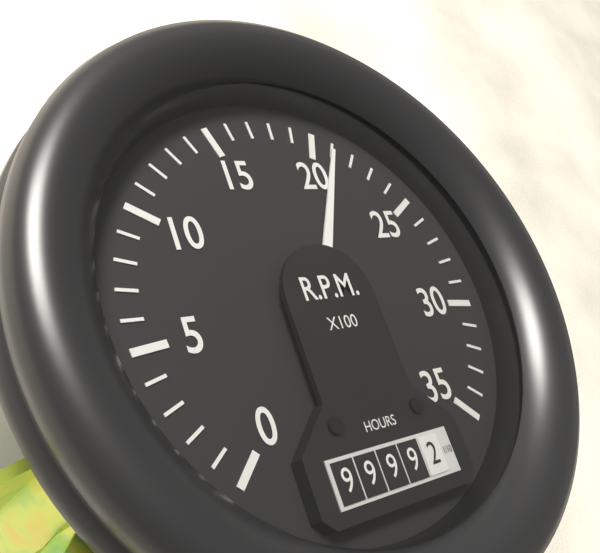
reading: 2100 RPM
